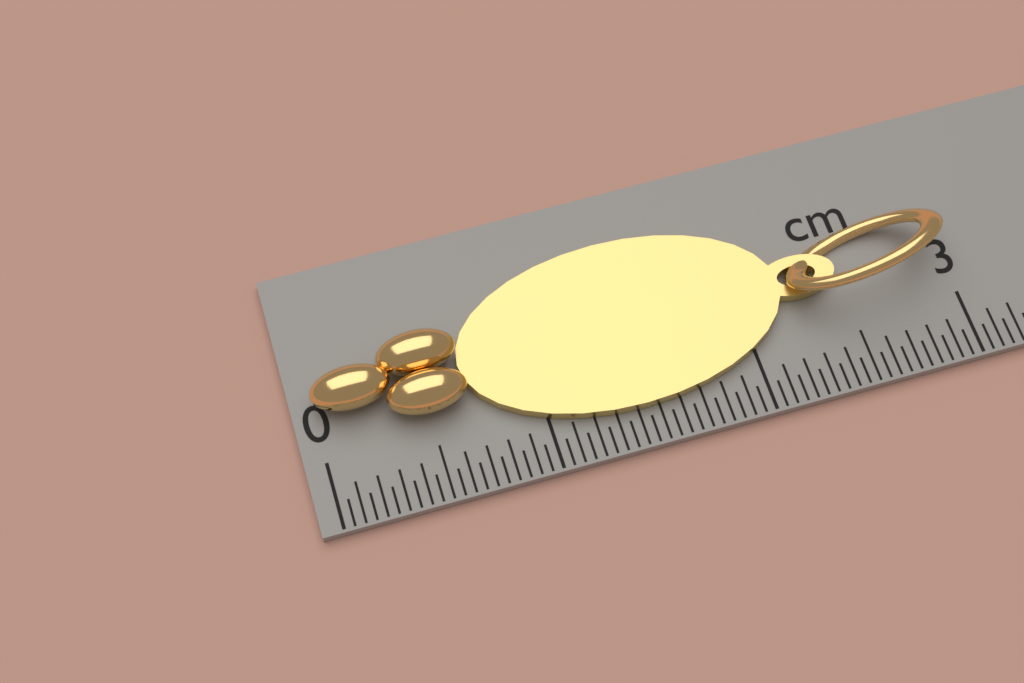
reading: 3.00 cm
